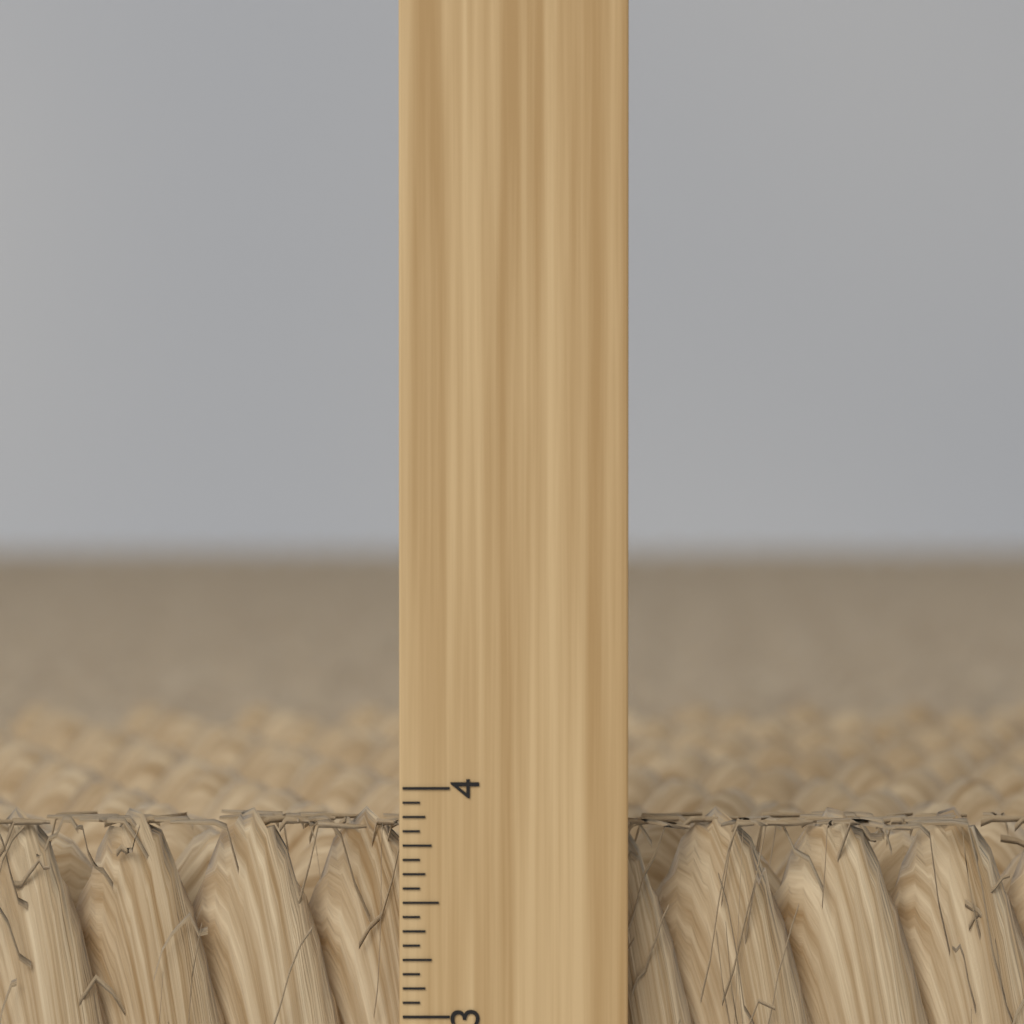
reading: 3.8750 inch
